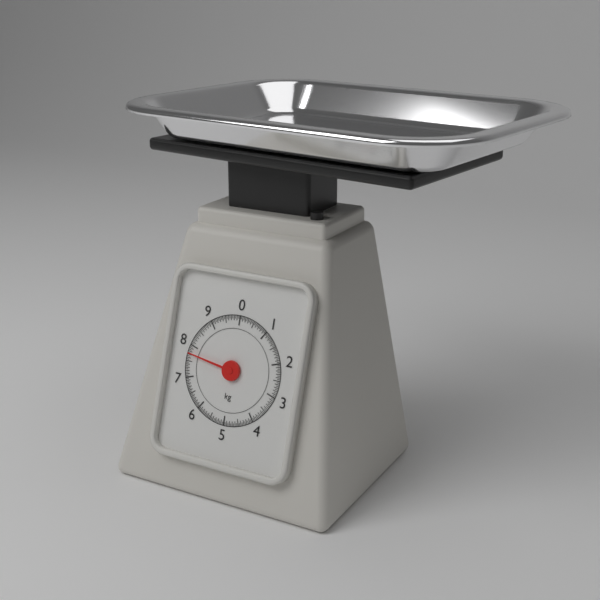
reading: 7.75 kg
